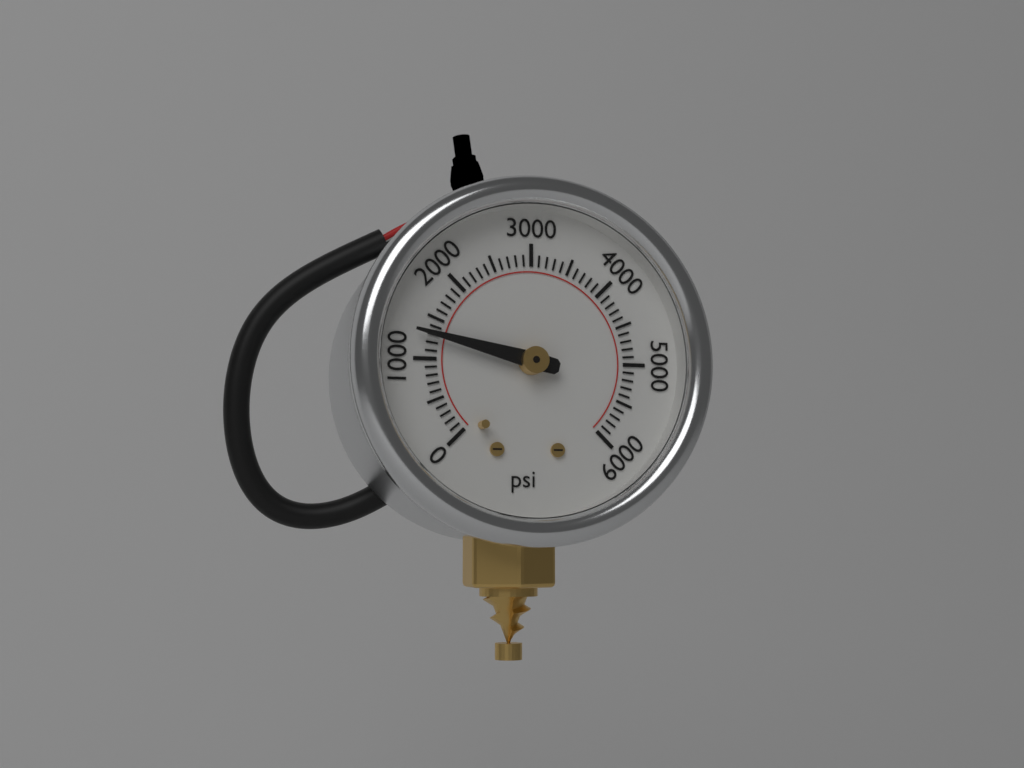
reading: 1300 psi
